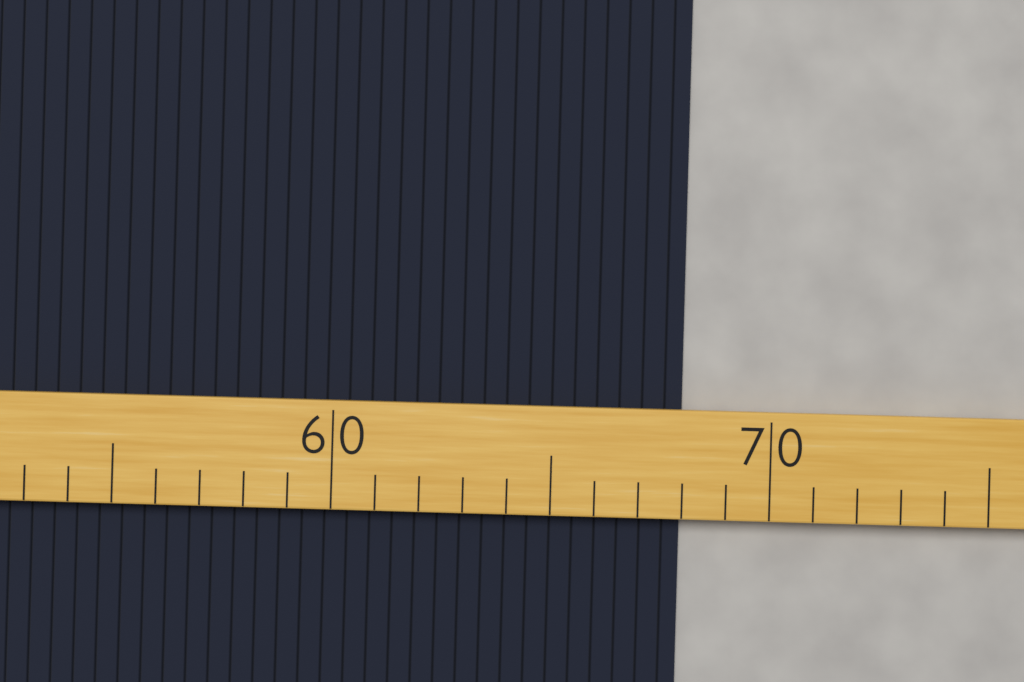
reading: 68 (no unit)
